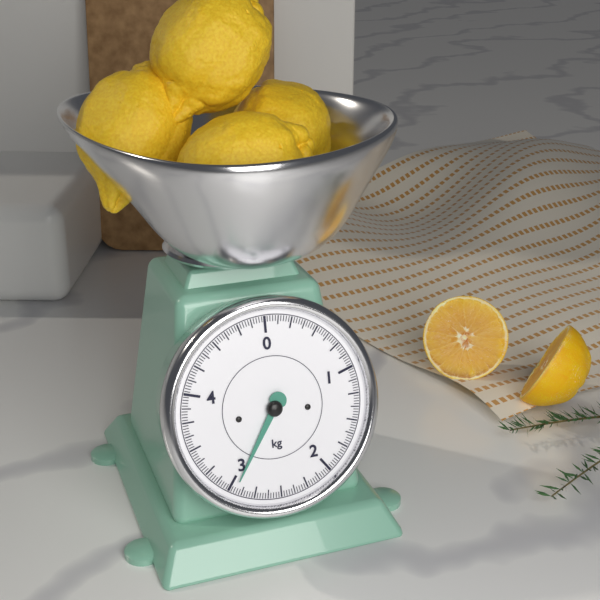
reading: 2.950 kg
